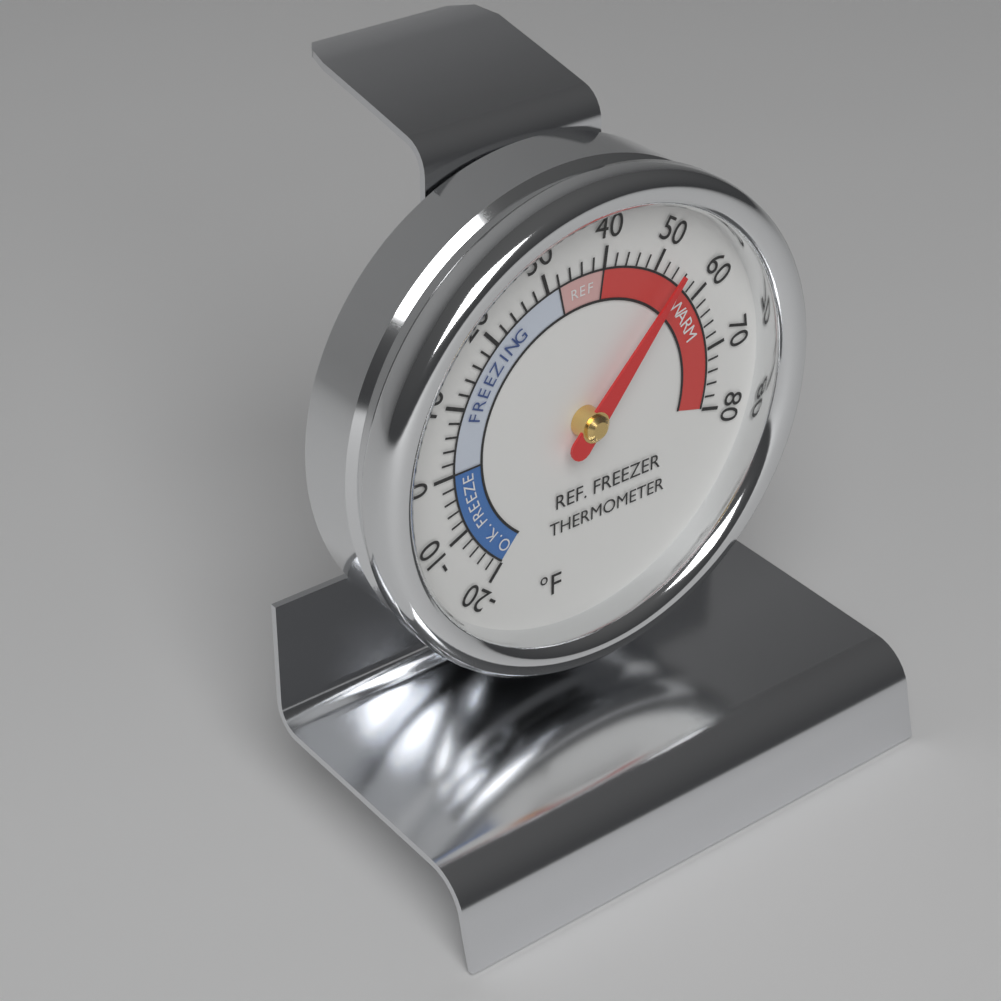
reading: 54 °F
